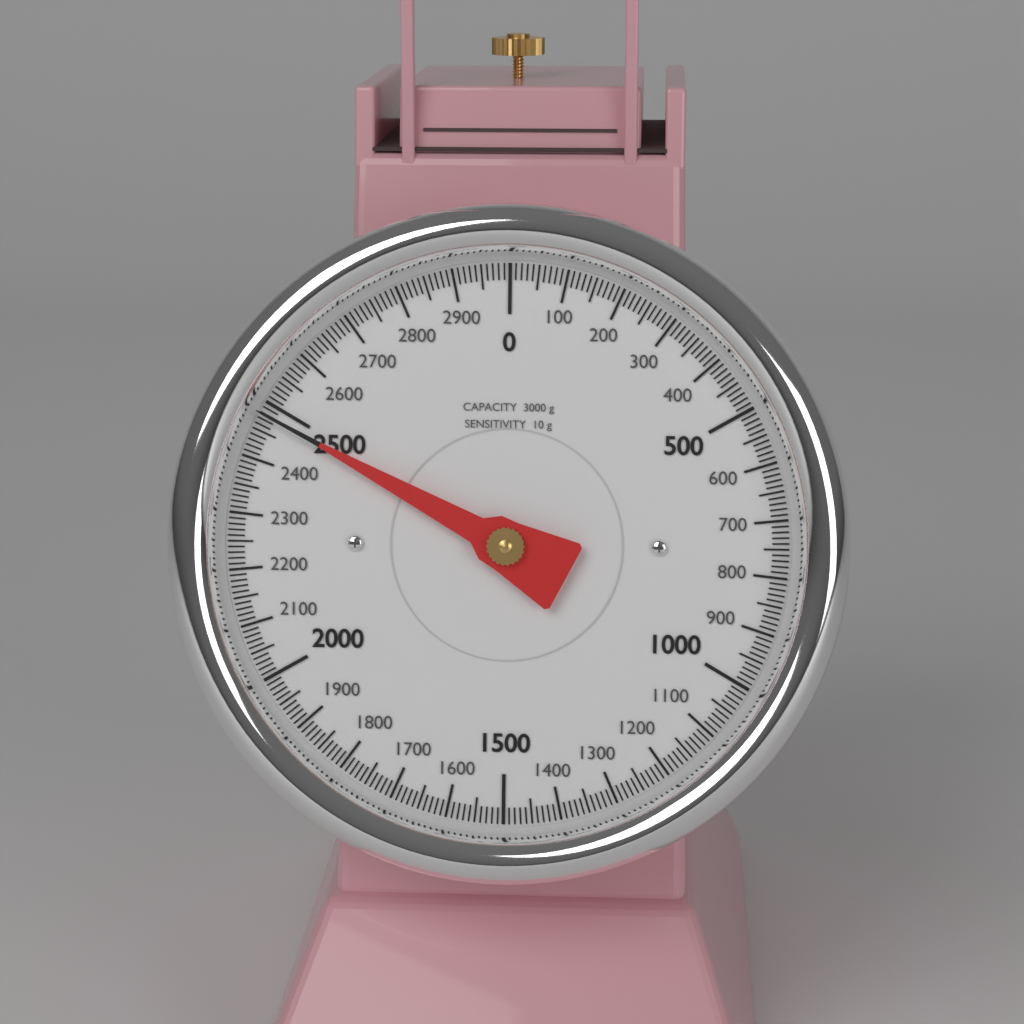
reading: 2480 g
